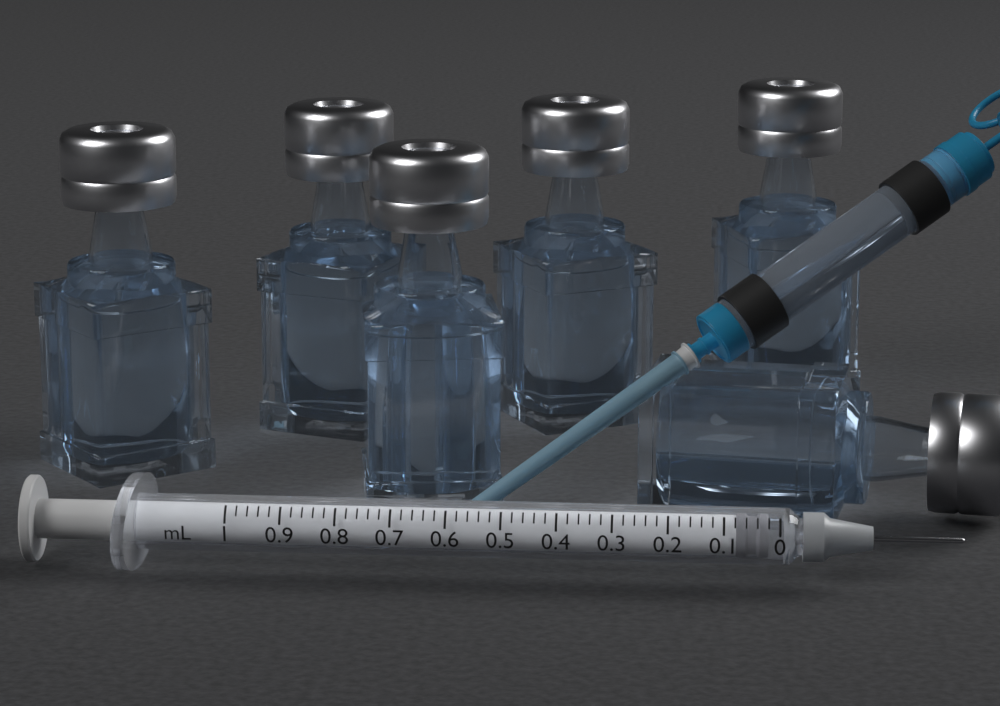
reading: 0.02 mL
